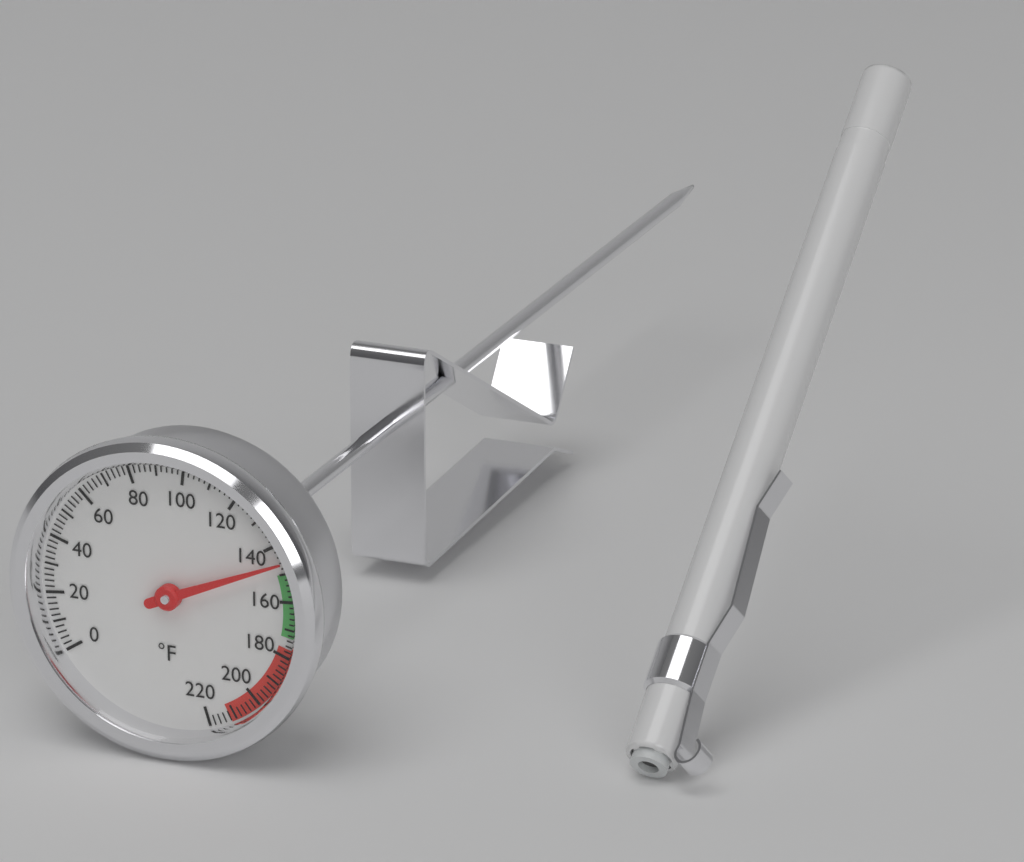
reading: 146 °F
